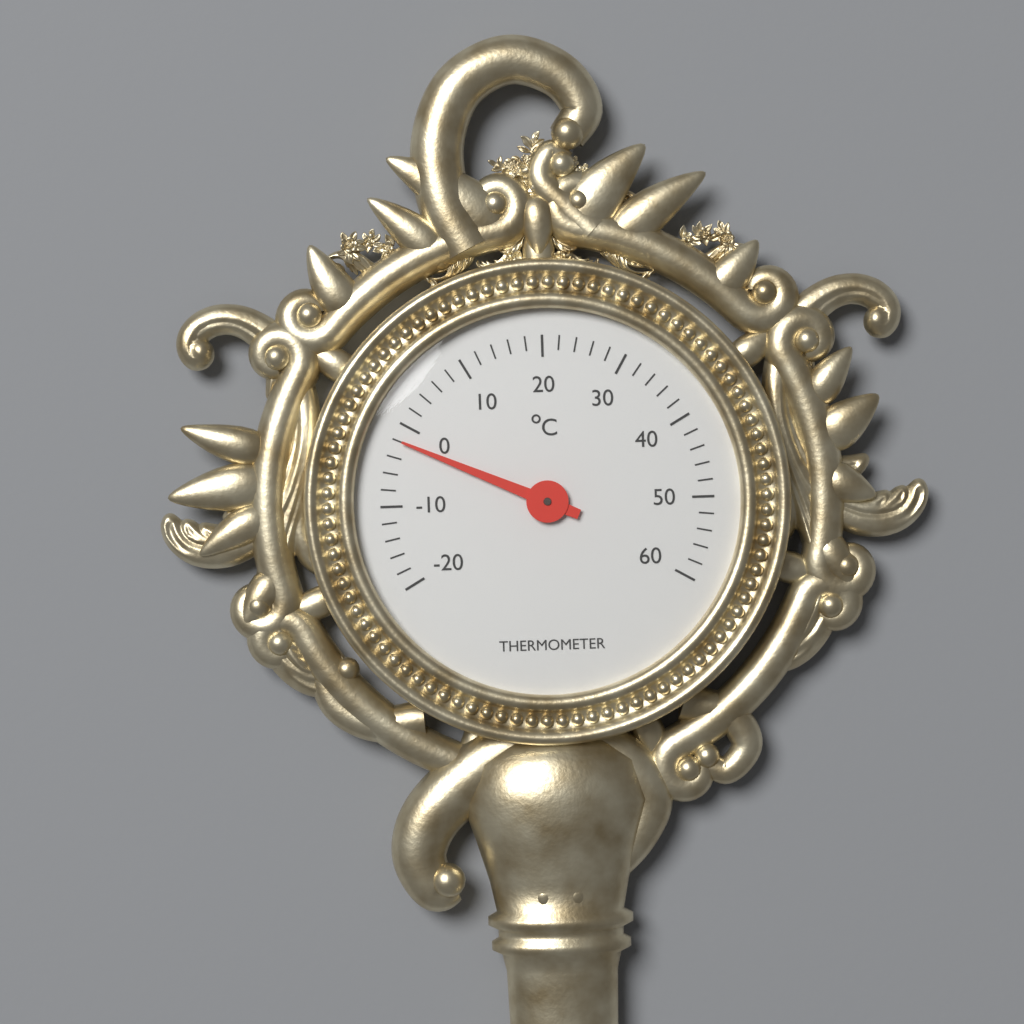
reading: -2 °C
